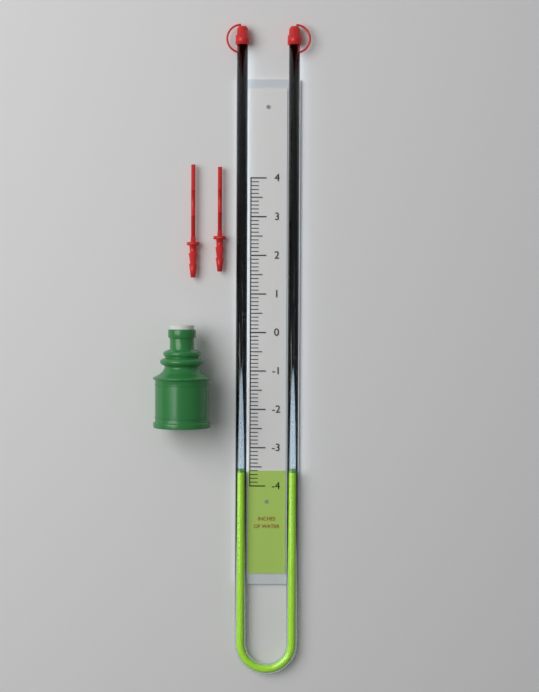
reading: -3.6 in
